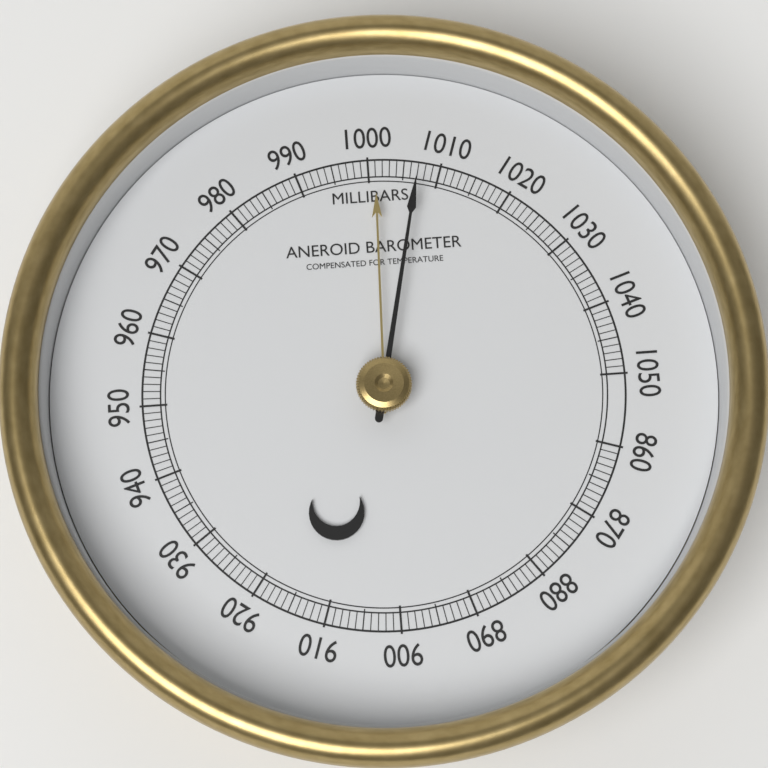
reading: 1007 mbar
